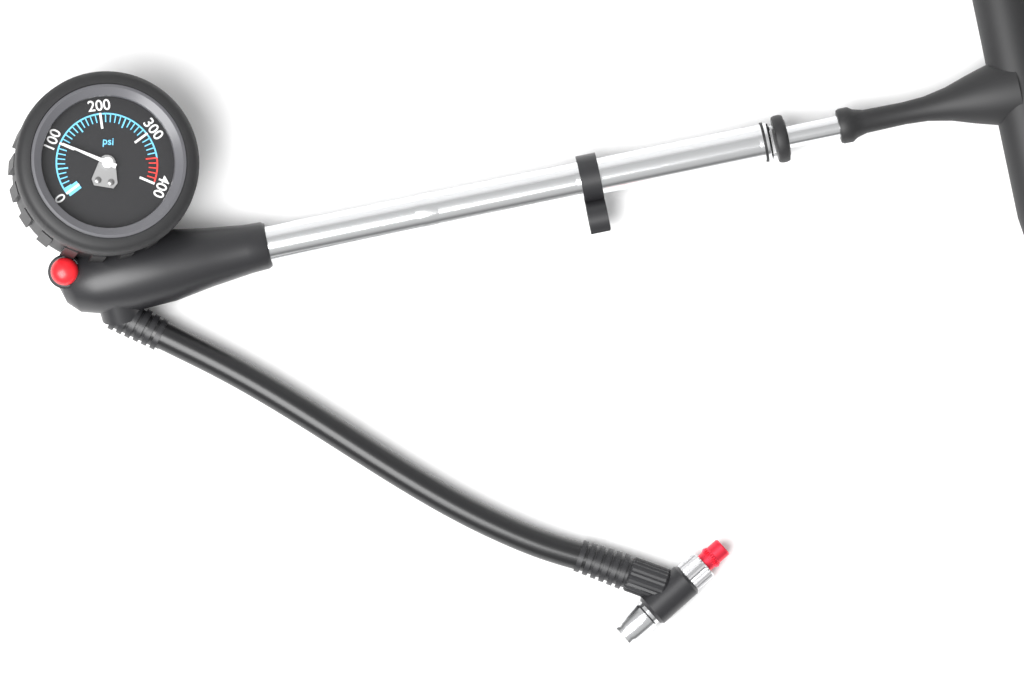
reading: 100 psi
